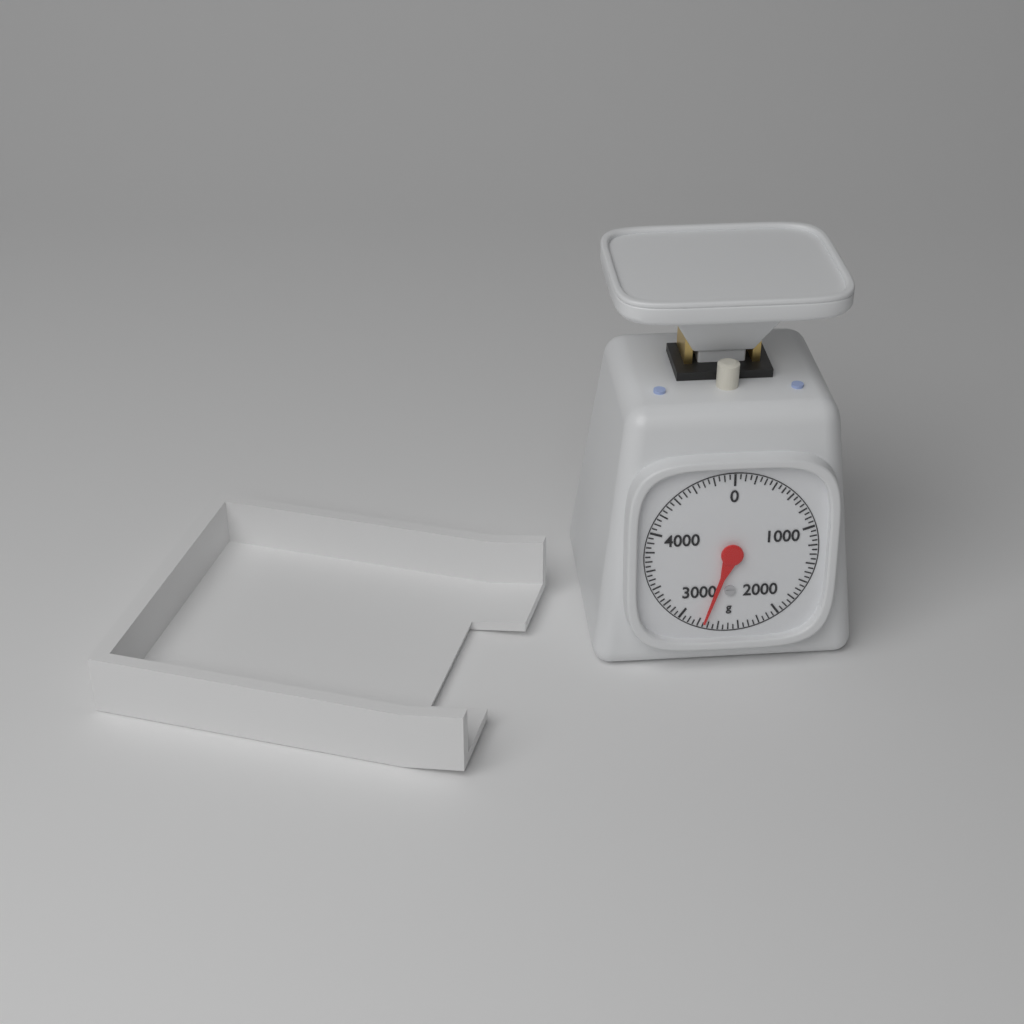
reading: 2750 g
